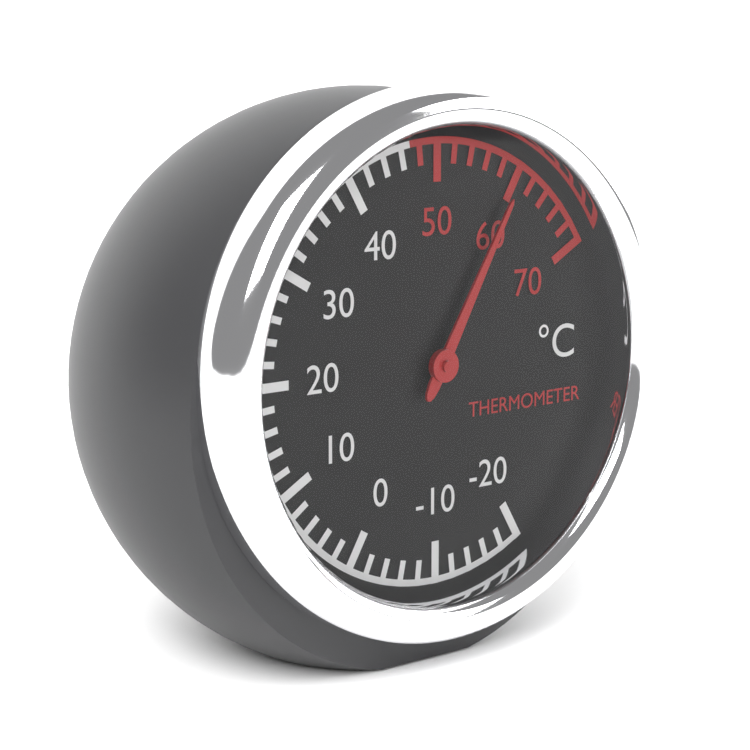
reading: 60 °C
